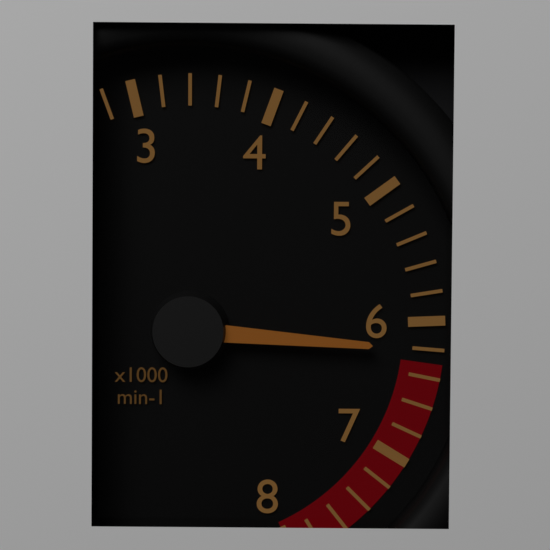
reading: 6200 min-1
